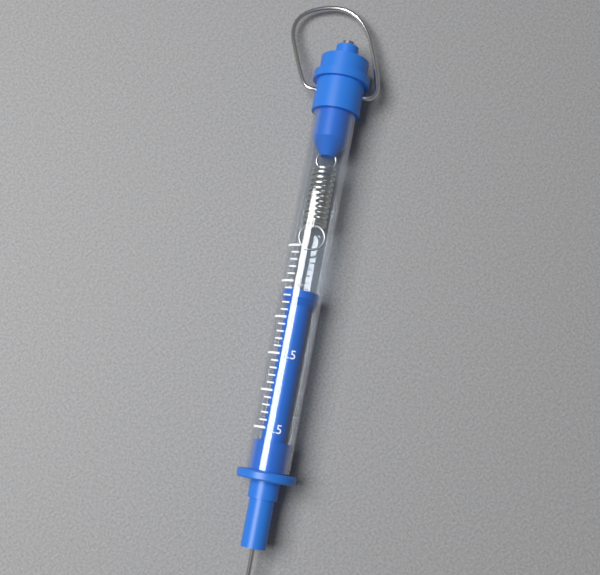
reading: 0.6 N
